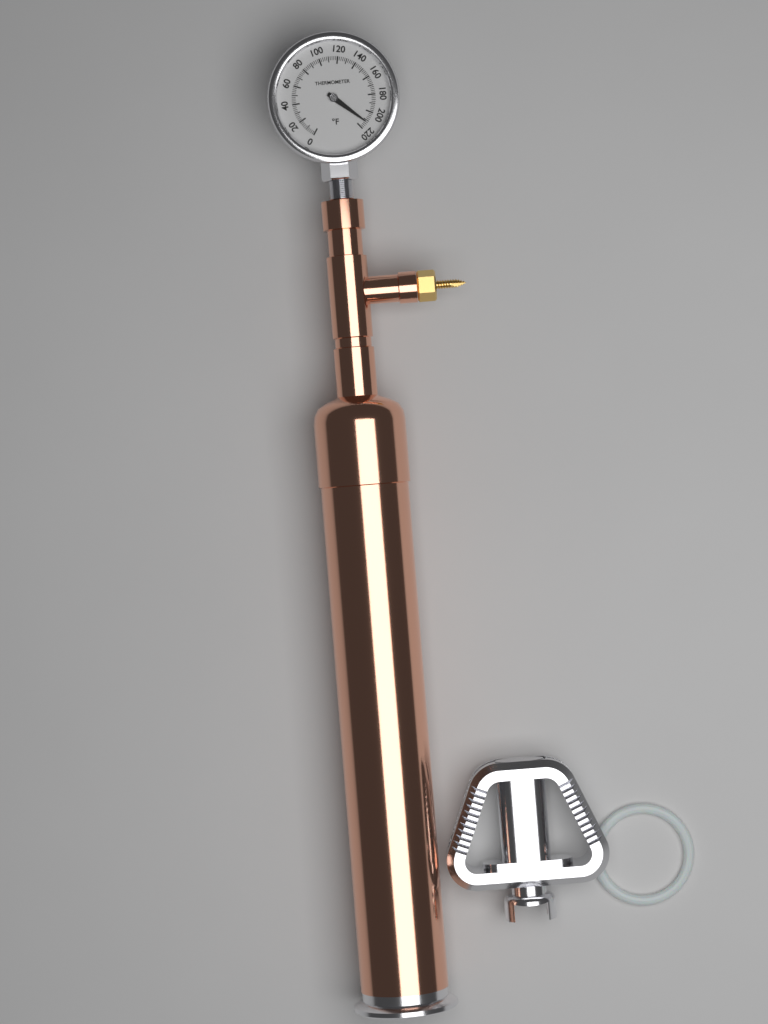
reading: 212 °F
